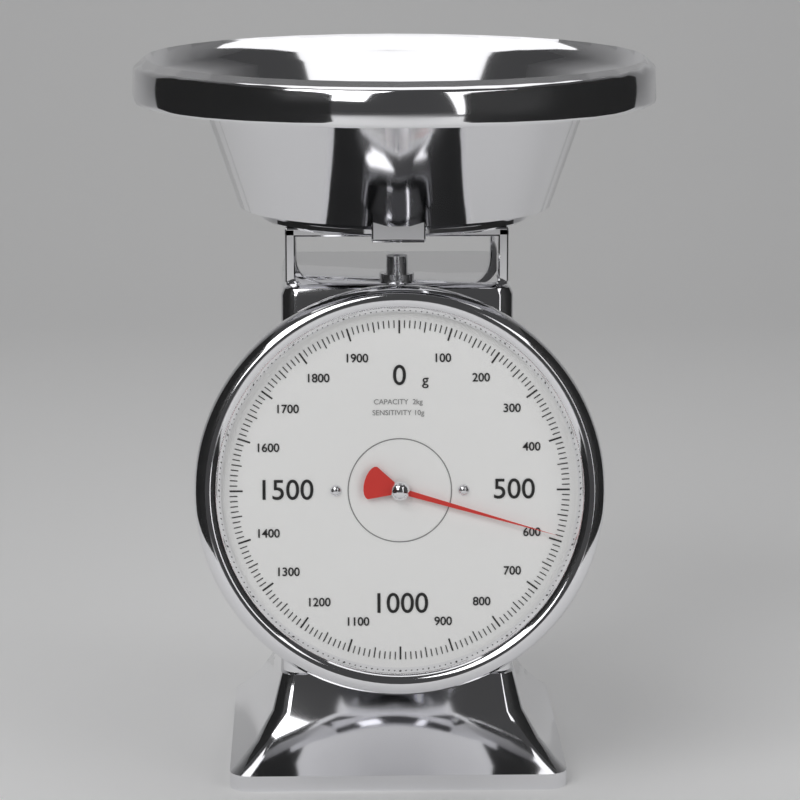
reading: 590 g
